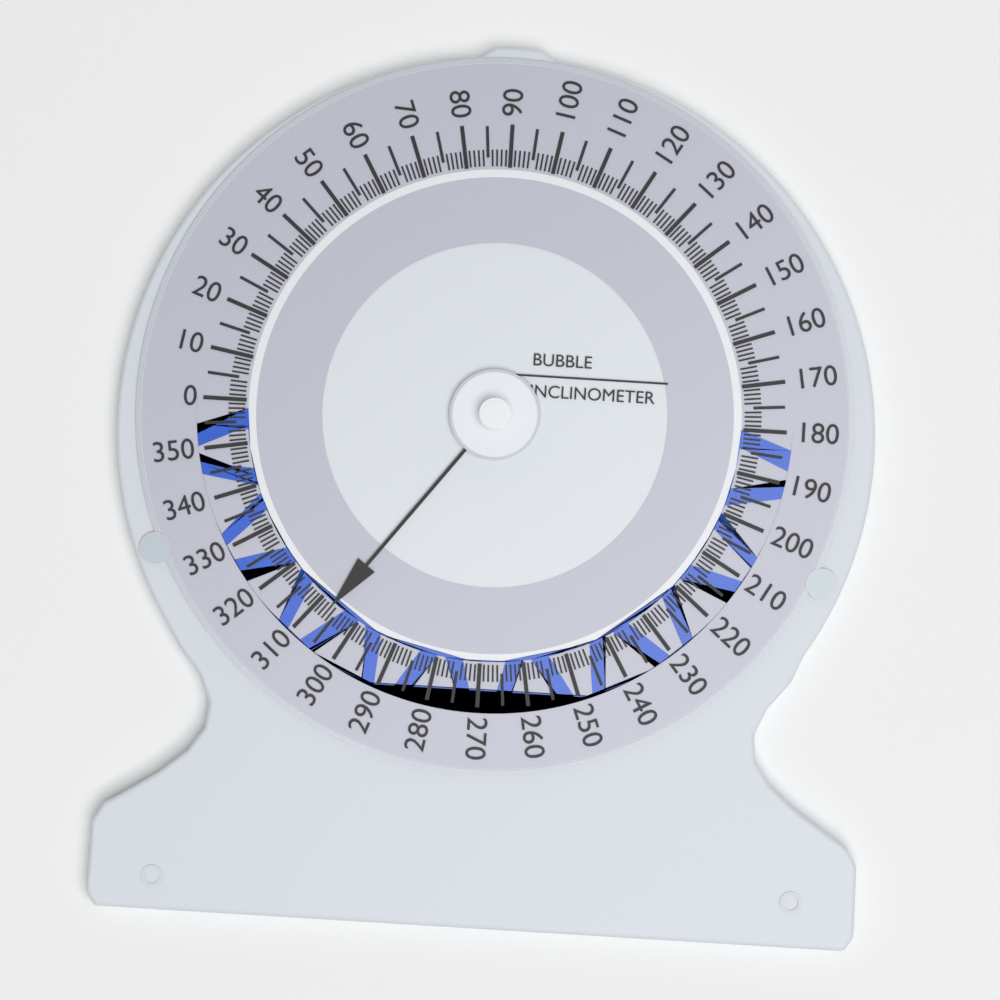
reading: 307 (no unit)
